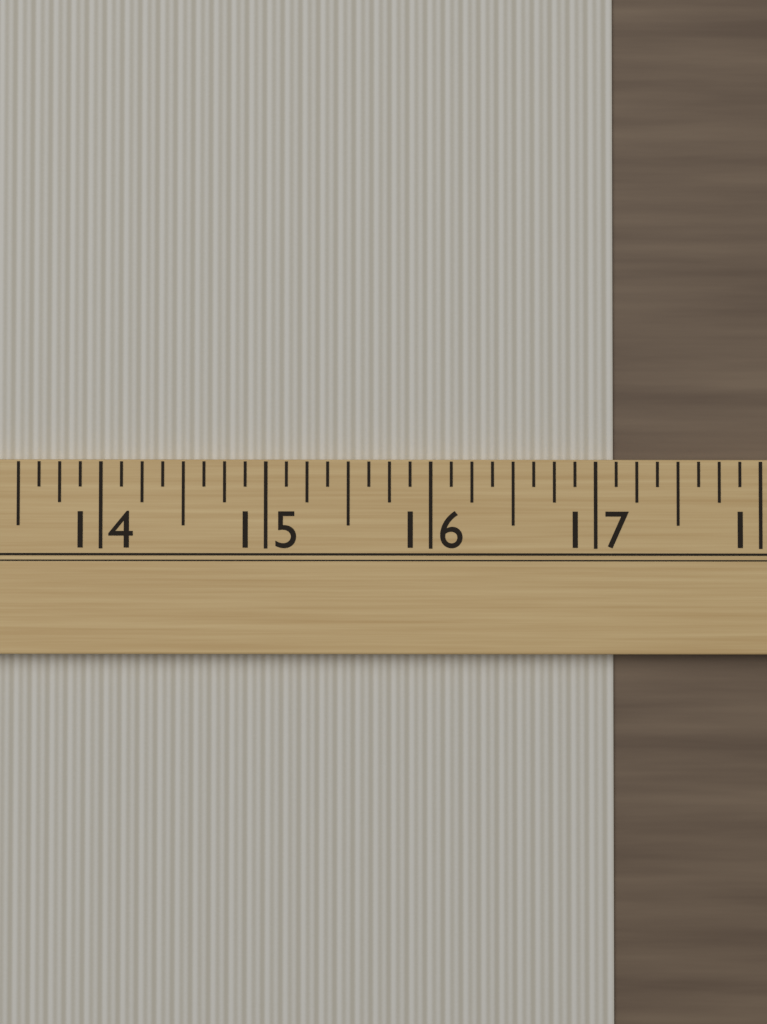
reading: 17.125 (no unit)
